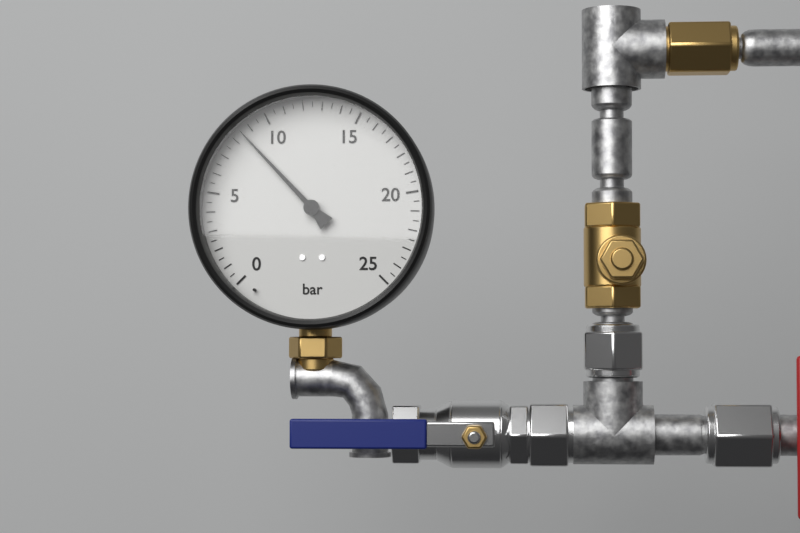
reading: 8.5 bar
